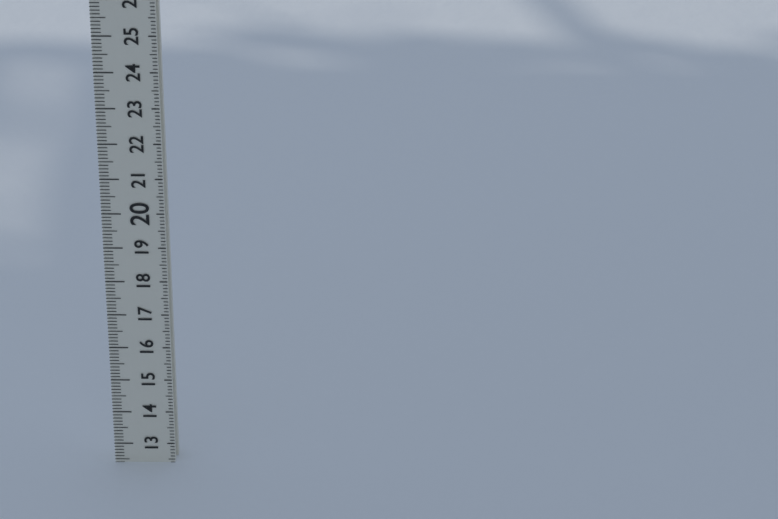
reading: 12.4 (no unit)
